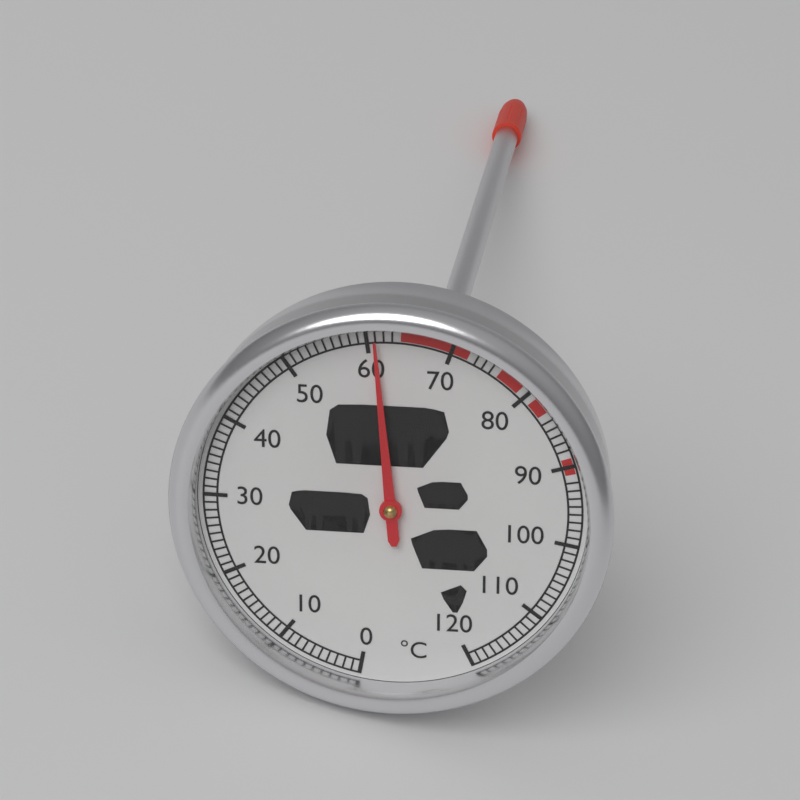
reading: 61 °C
